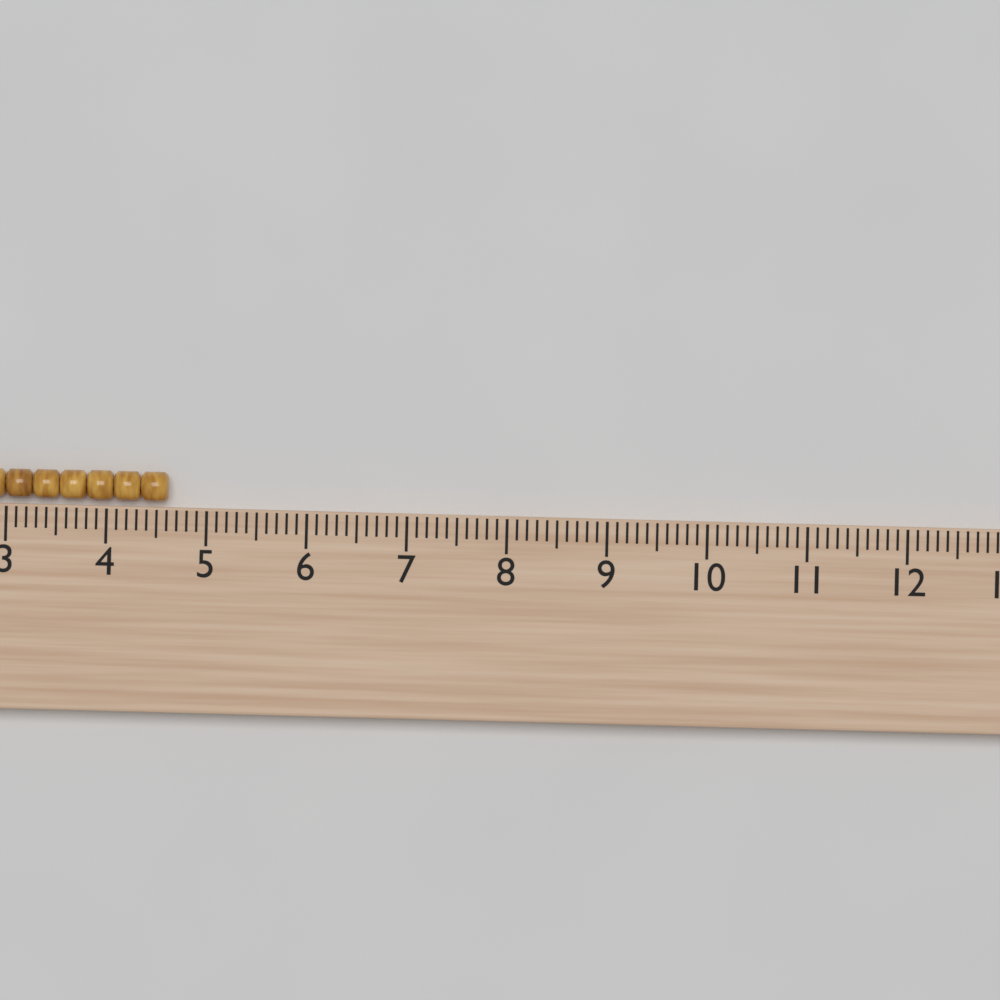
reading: 4.6 cm
